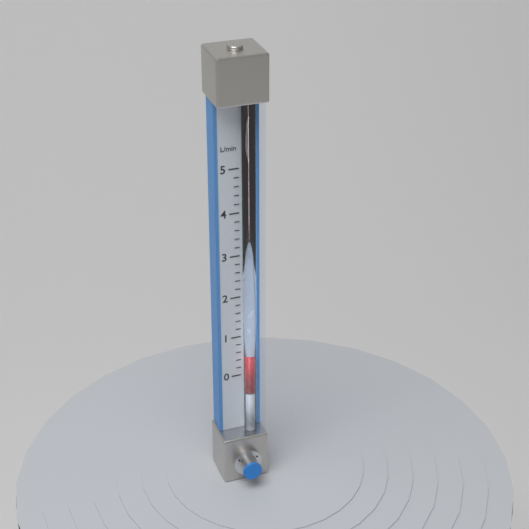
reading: 0.6 L/min
